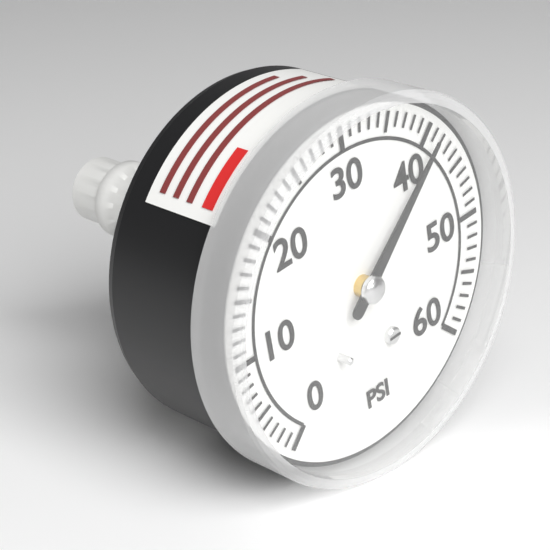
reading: 41 psi
